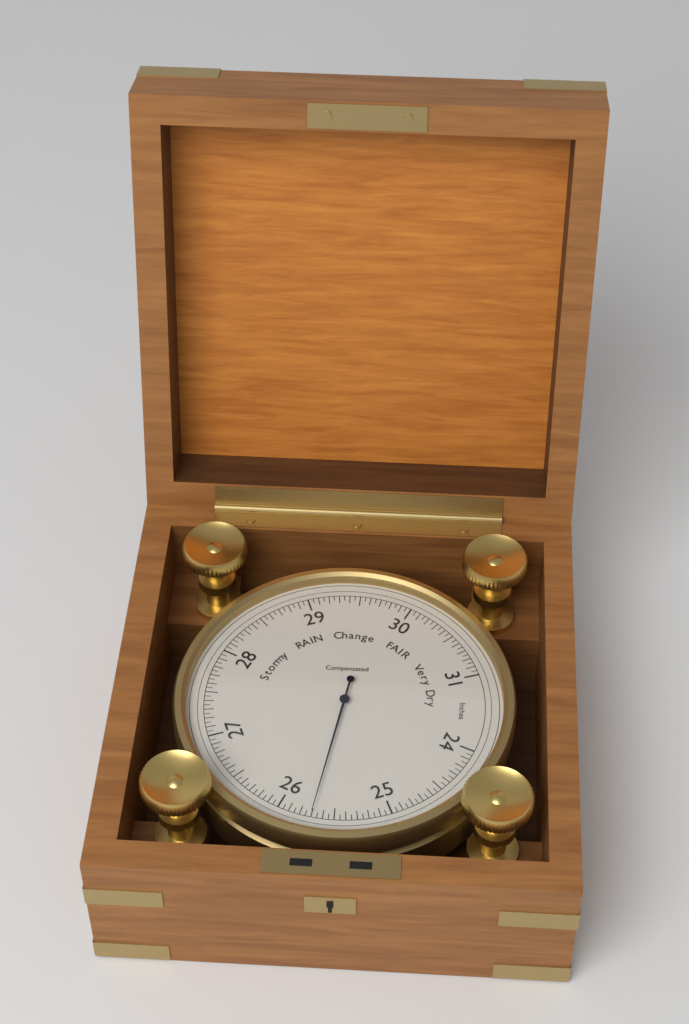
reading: 25.70 inHg
